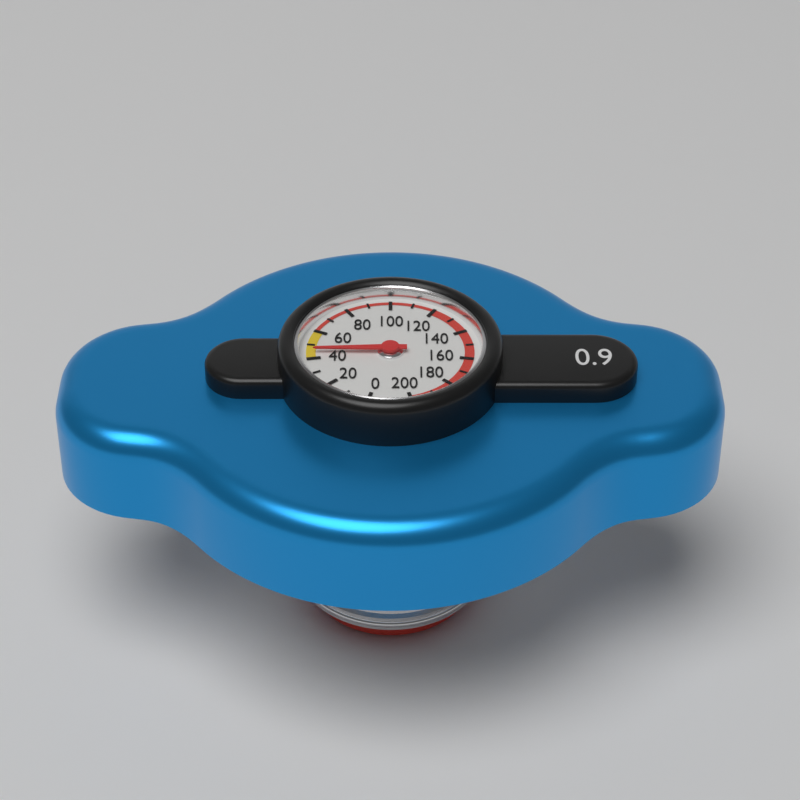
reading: 45 (no unit)
